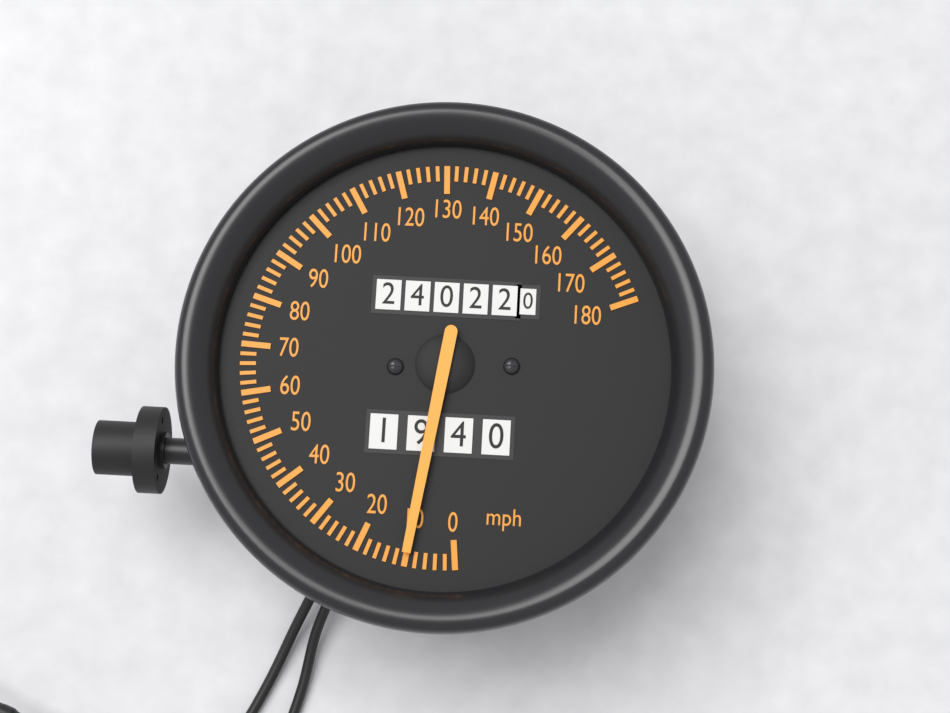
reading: 10 mph
